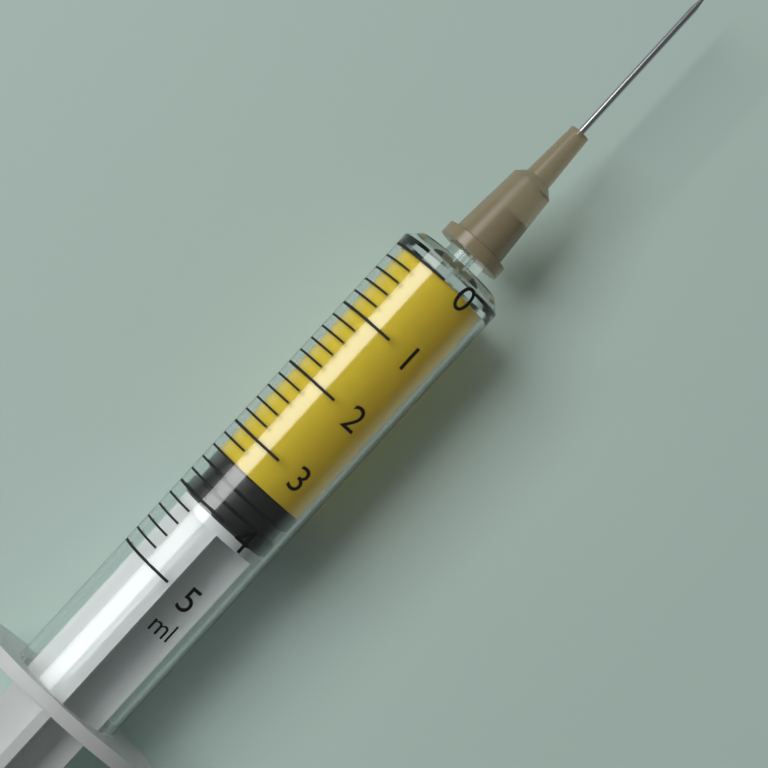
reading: 3.4 ml
